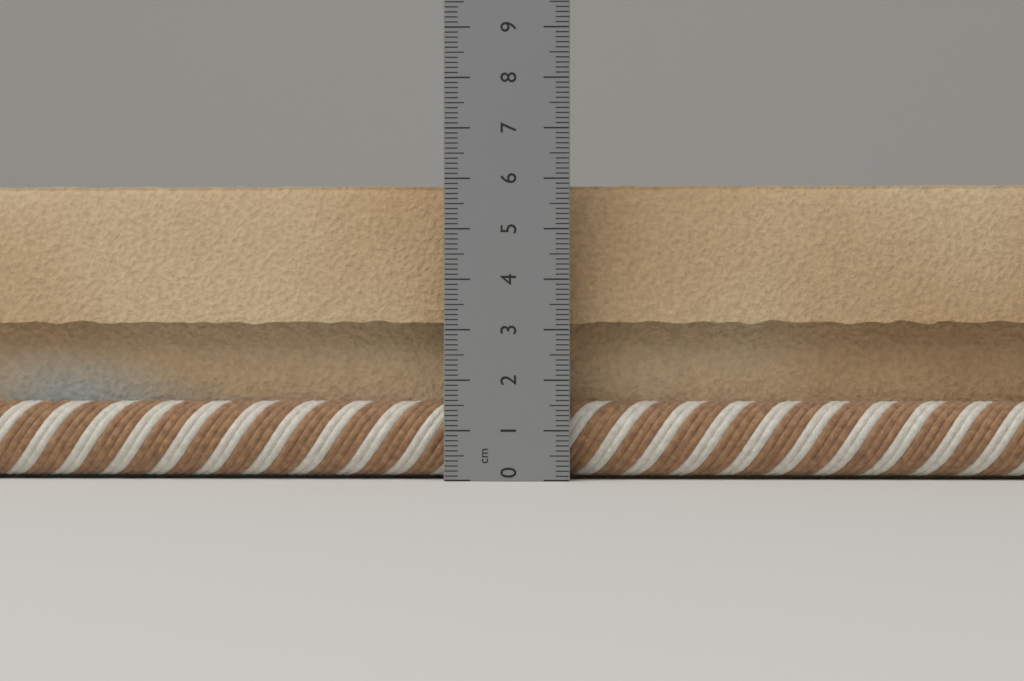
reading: 6.0 cm
